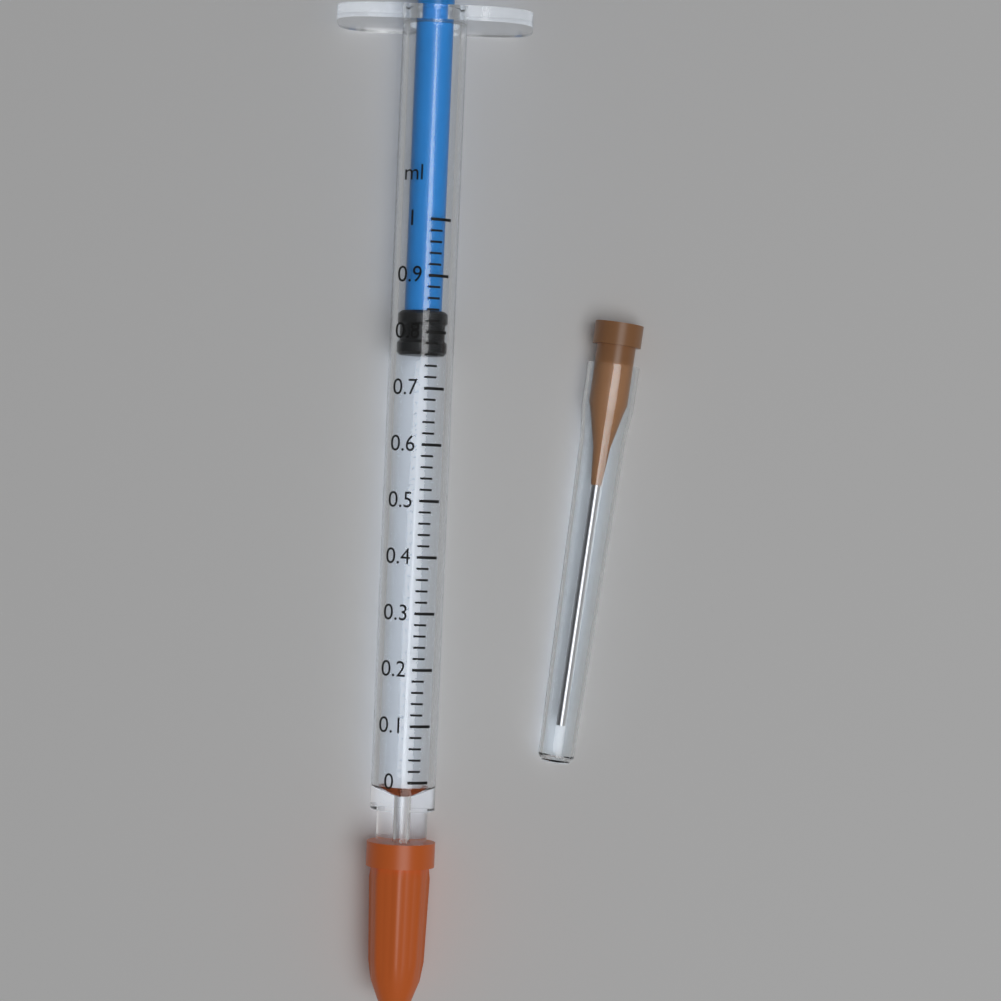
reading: 0.76 ml
